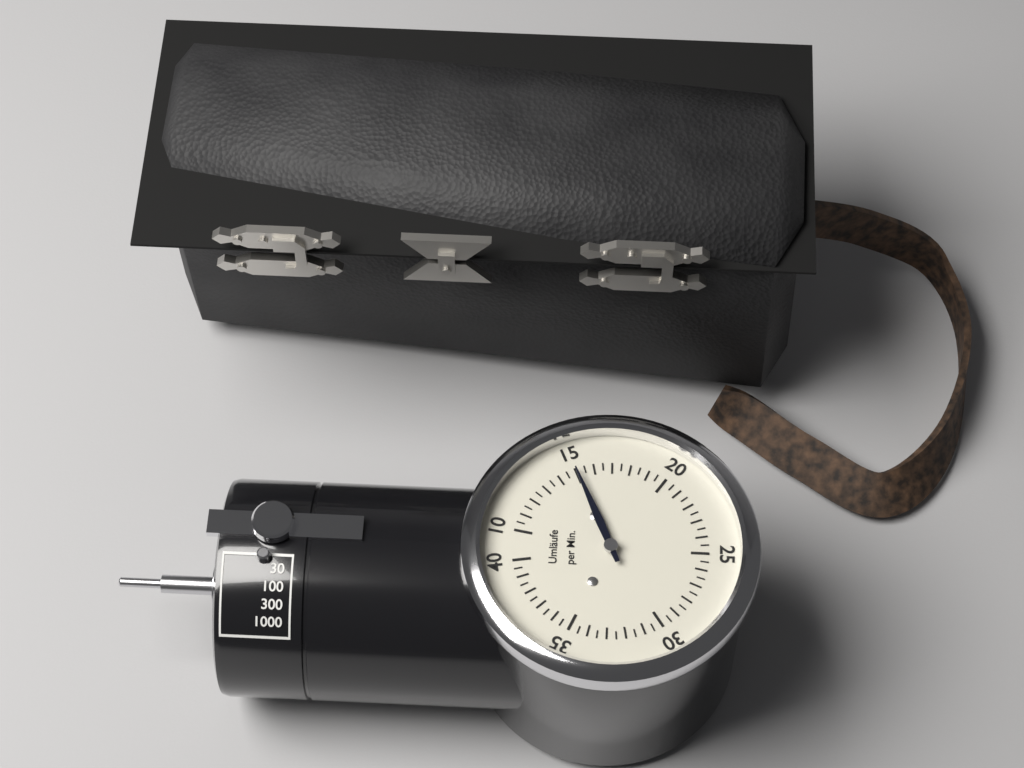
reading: 15.0 Umläufe per Min.
